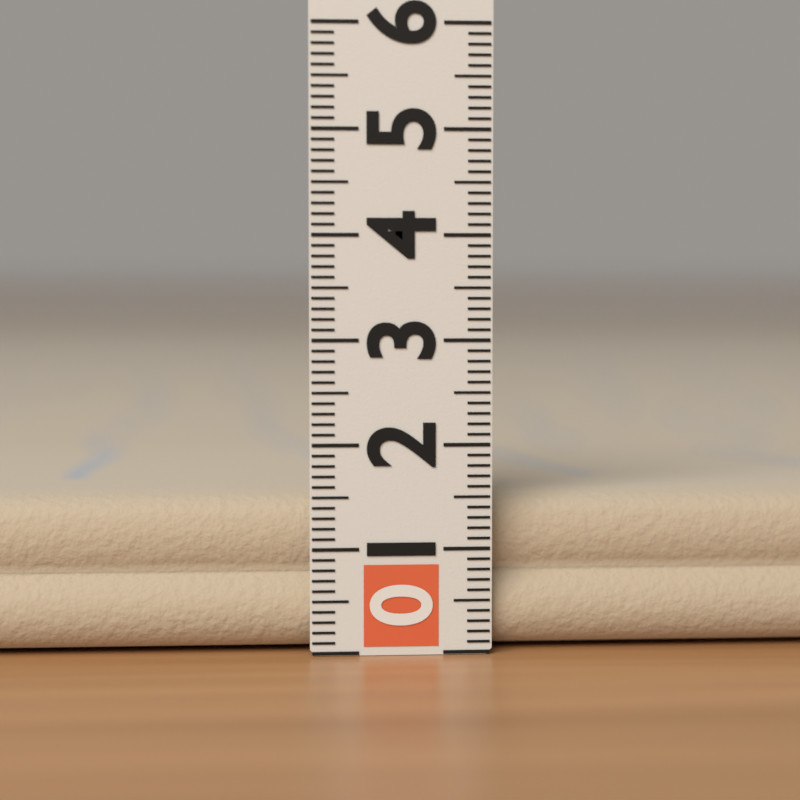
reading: 1.5 (no unit)
